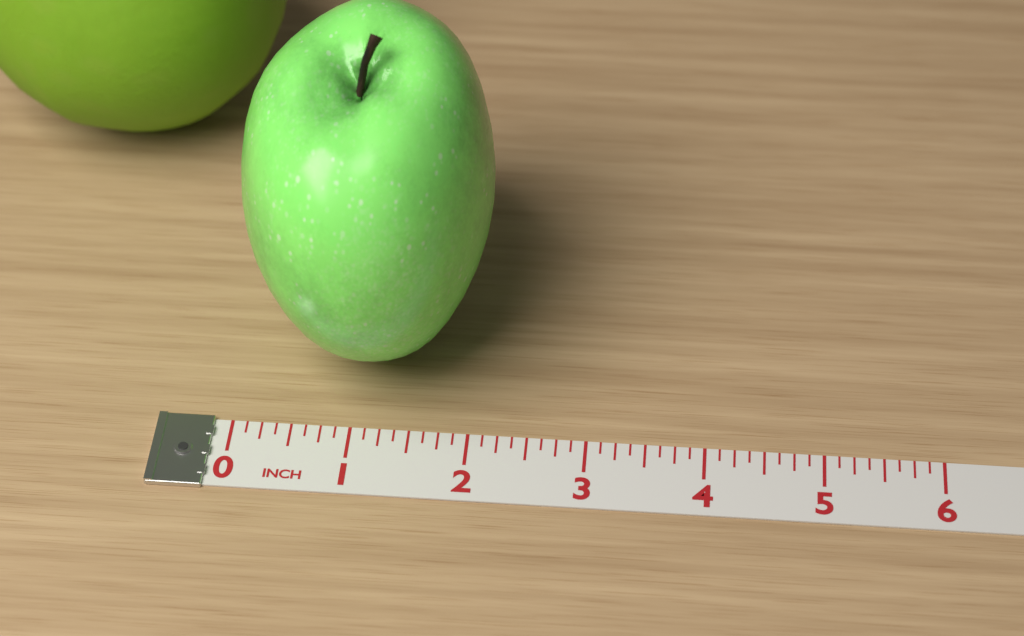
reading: 2.125 inch
